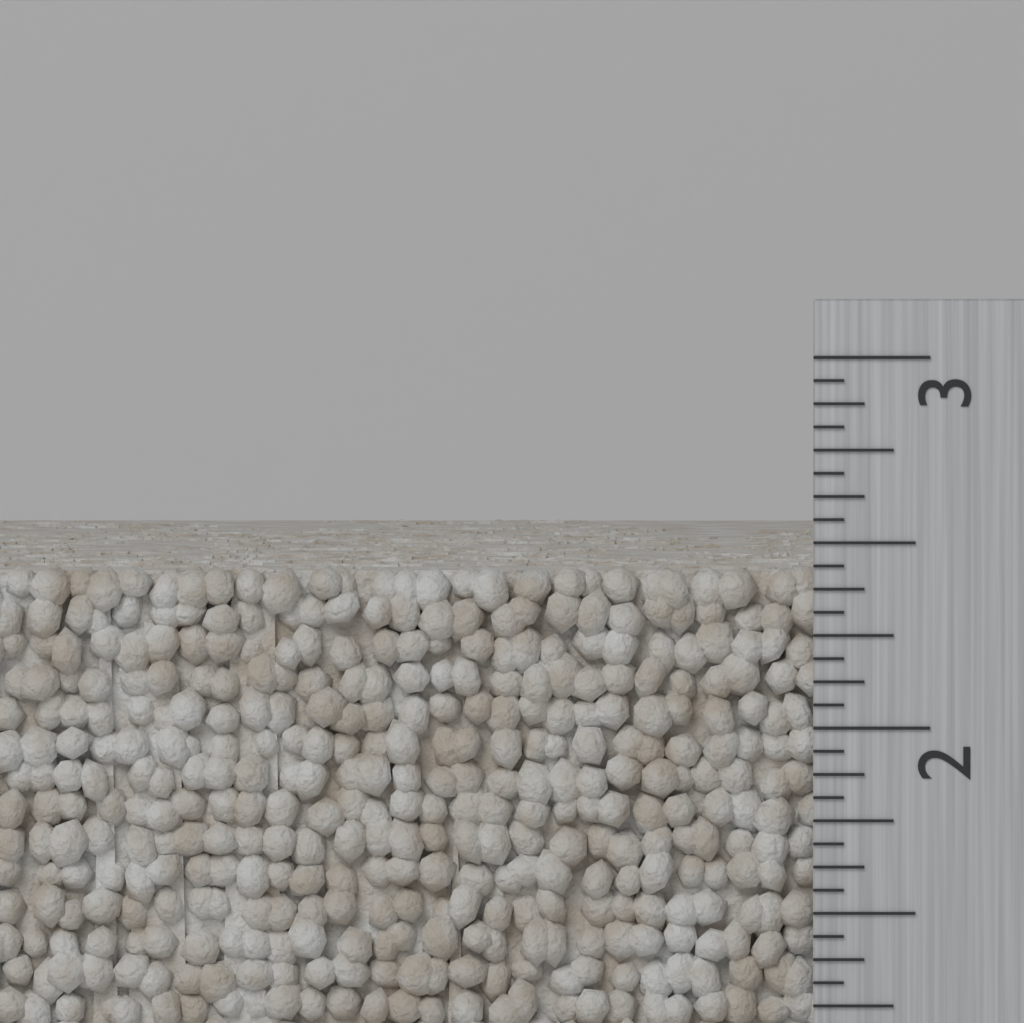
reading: 2.4375 inch
